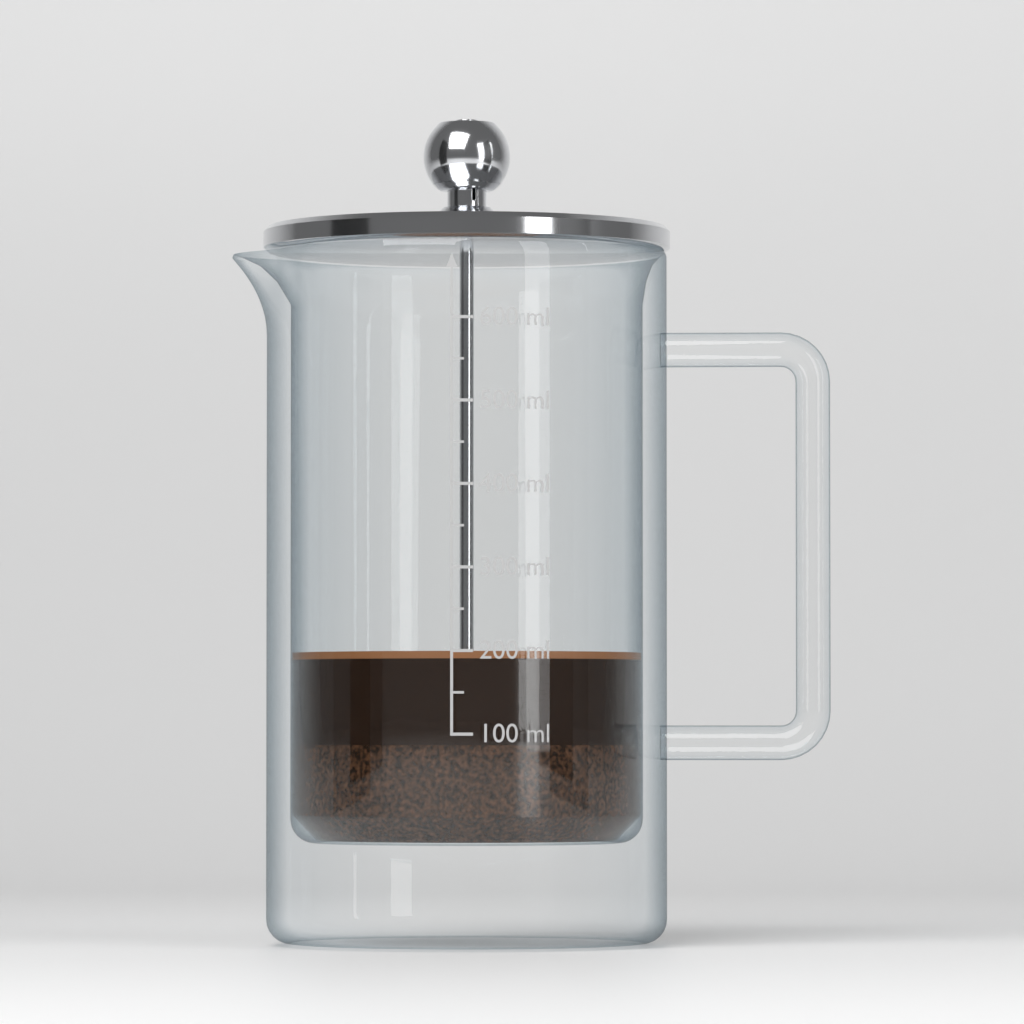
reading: 200 ml
